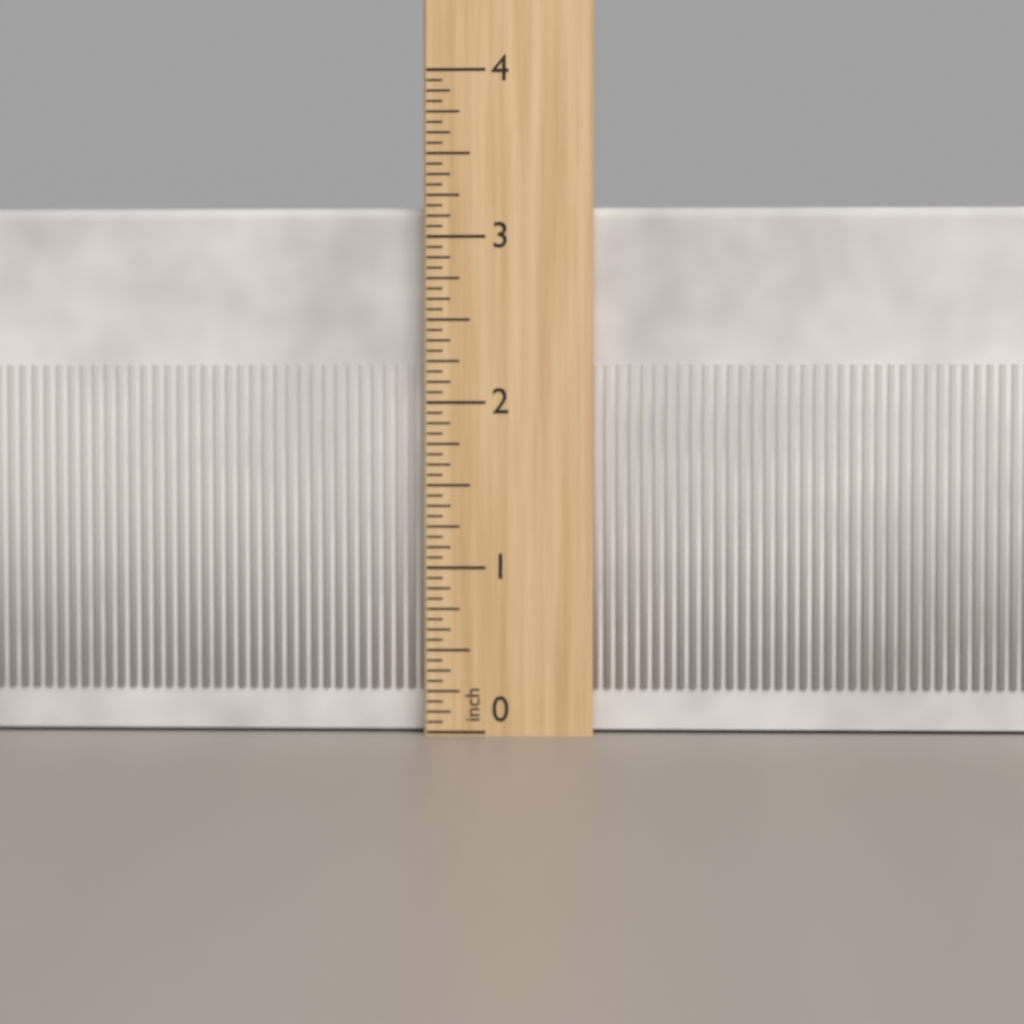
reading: 3.1875 inch
